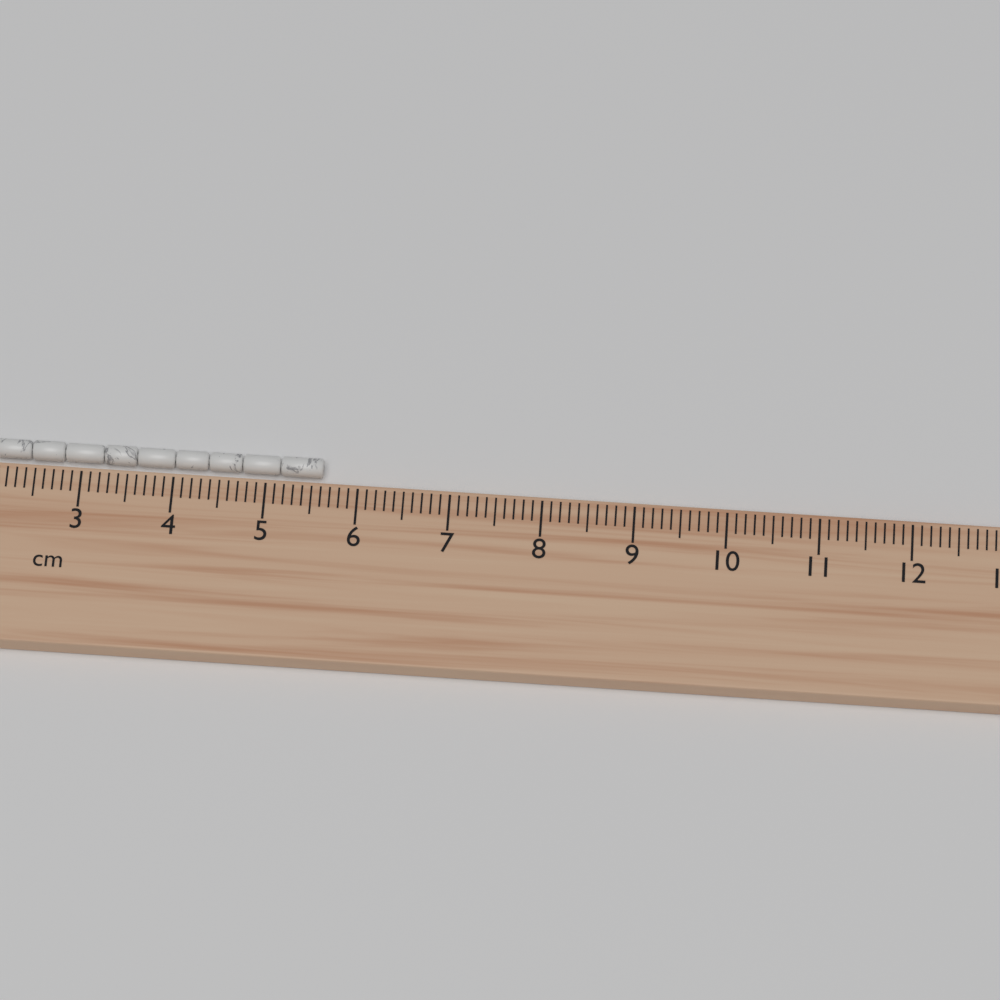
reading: 5.6 cm
